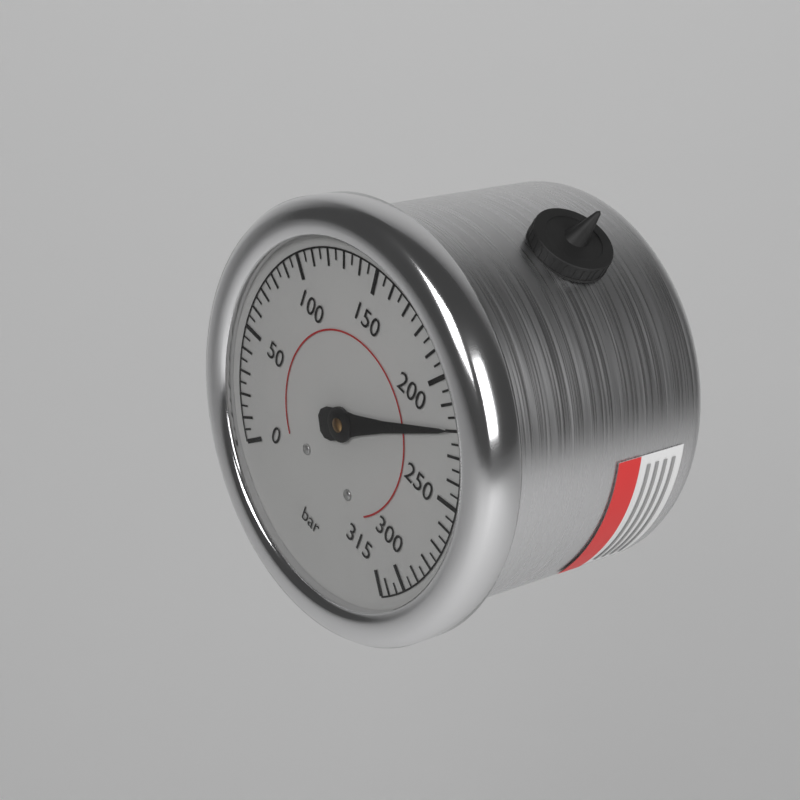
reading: 220 bar
